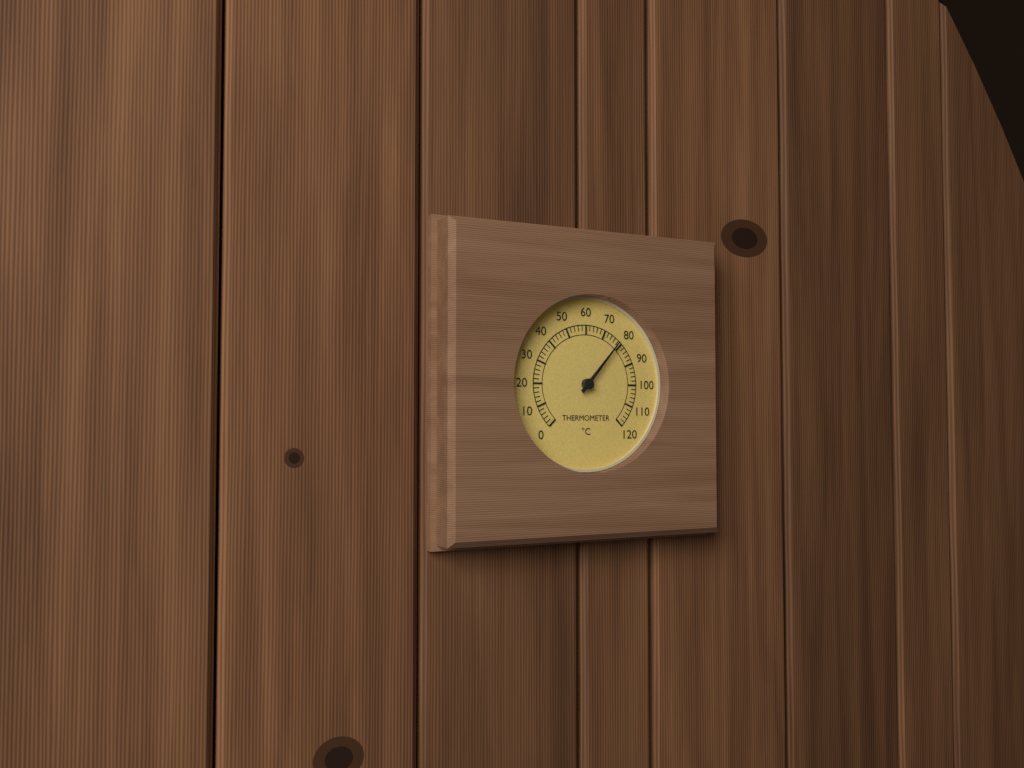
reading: 78 °C
